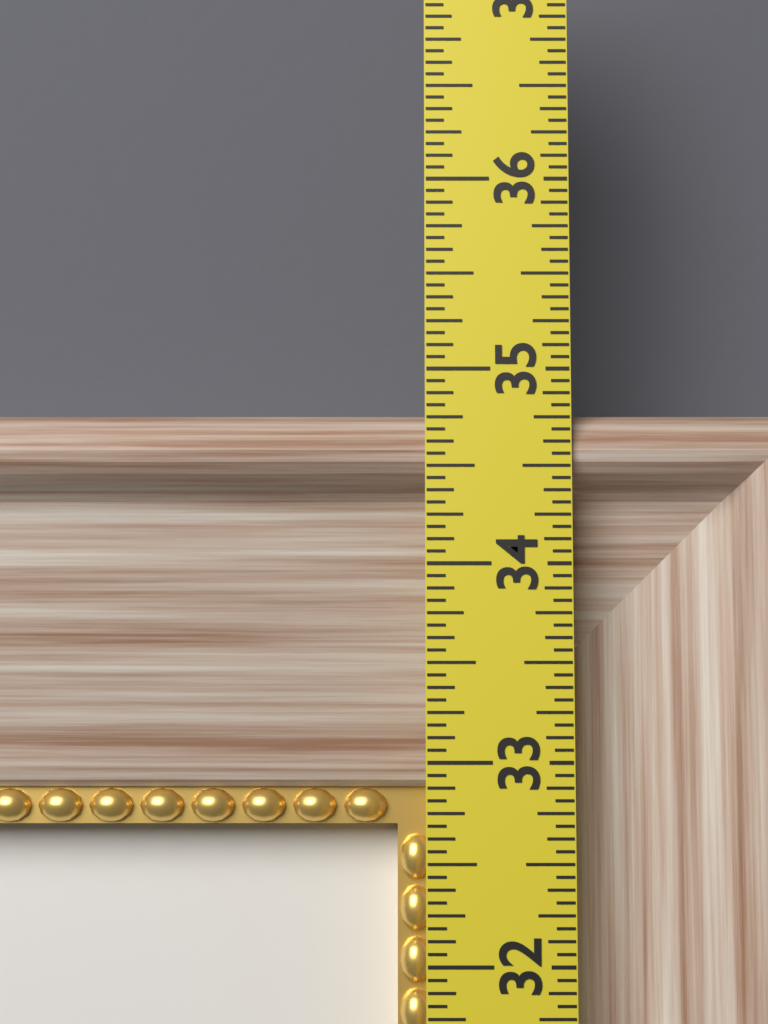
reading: 34.8000 in
